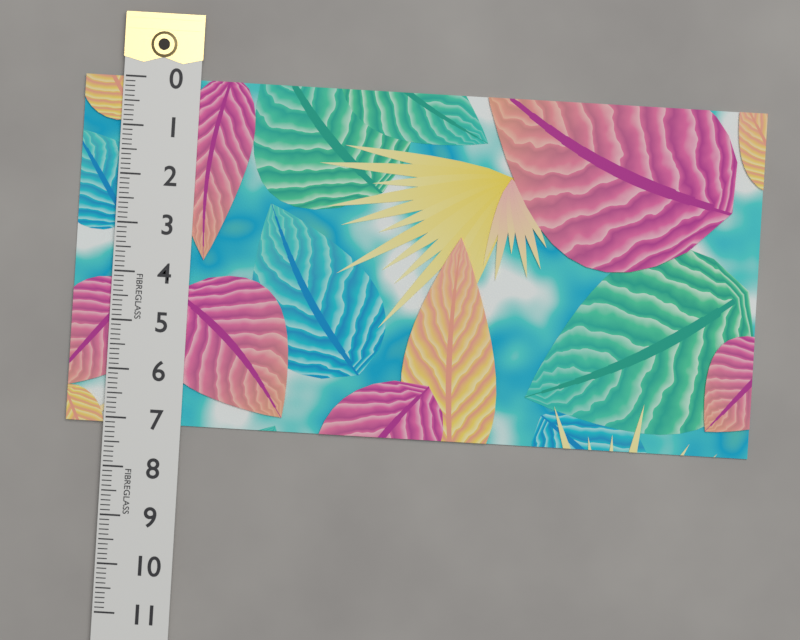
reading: 7.1 (no unit)
